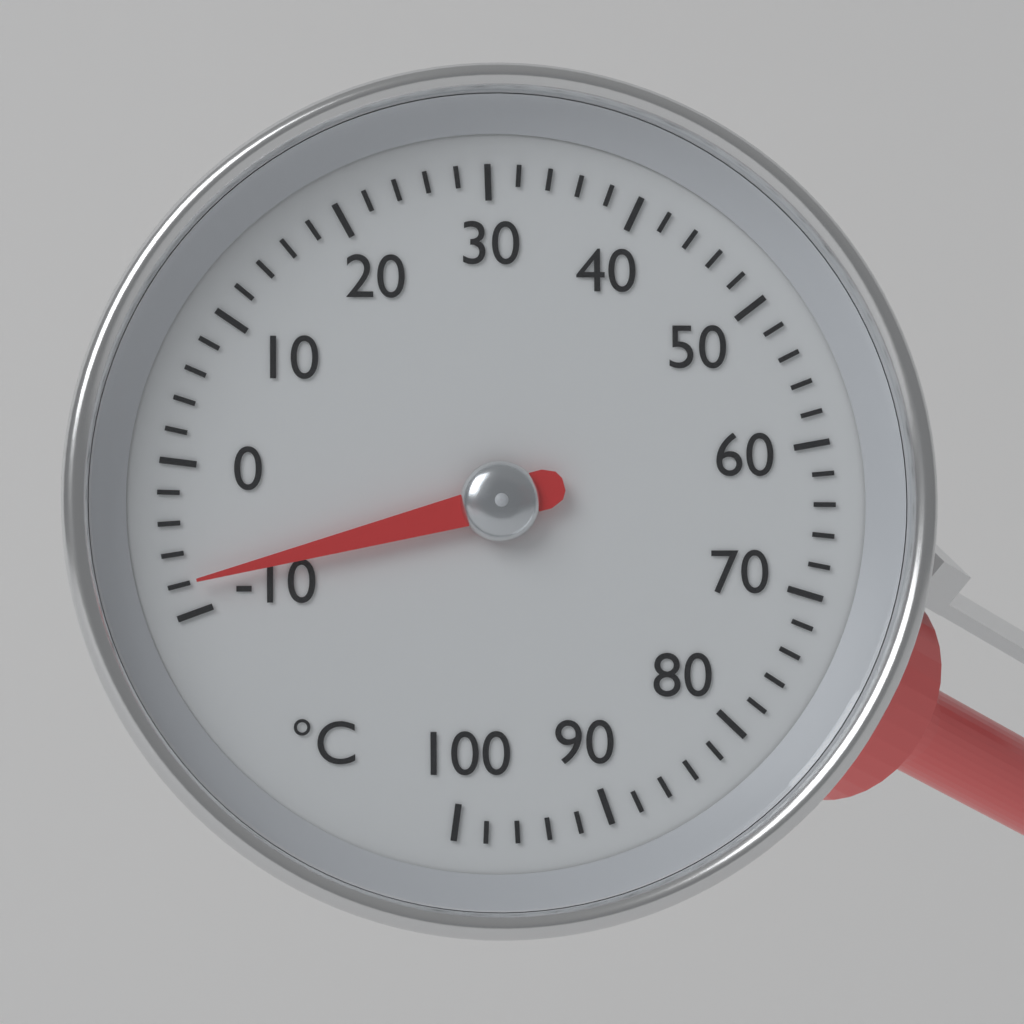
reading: -8 °C
